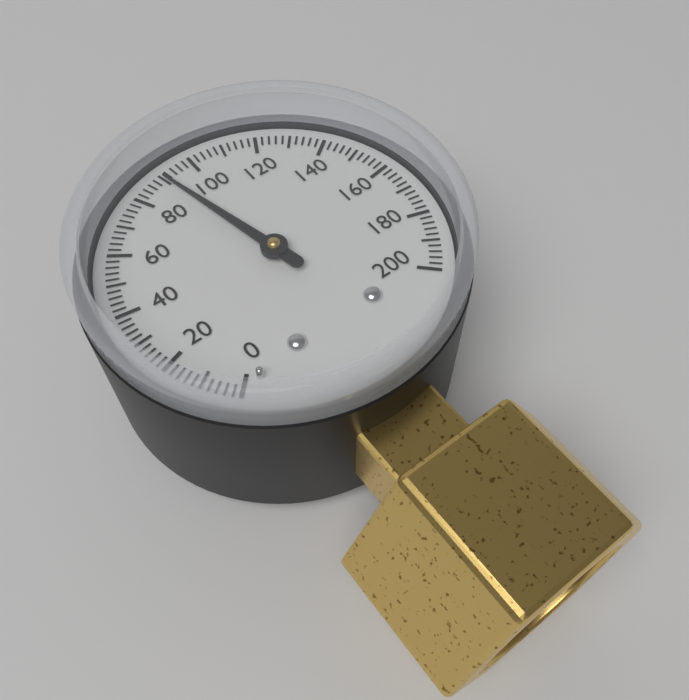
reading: 90 (no unit)
